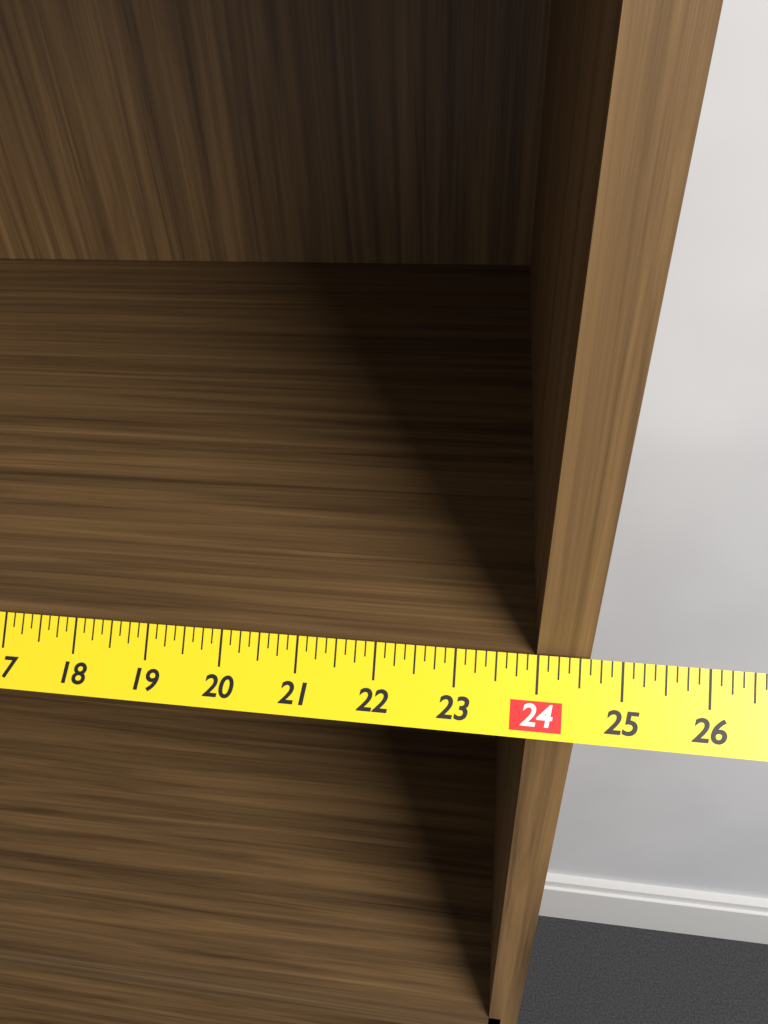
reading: 24.625 in
